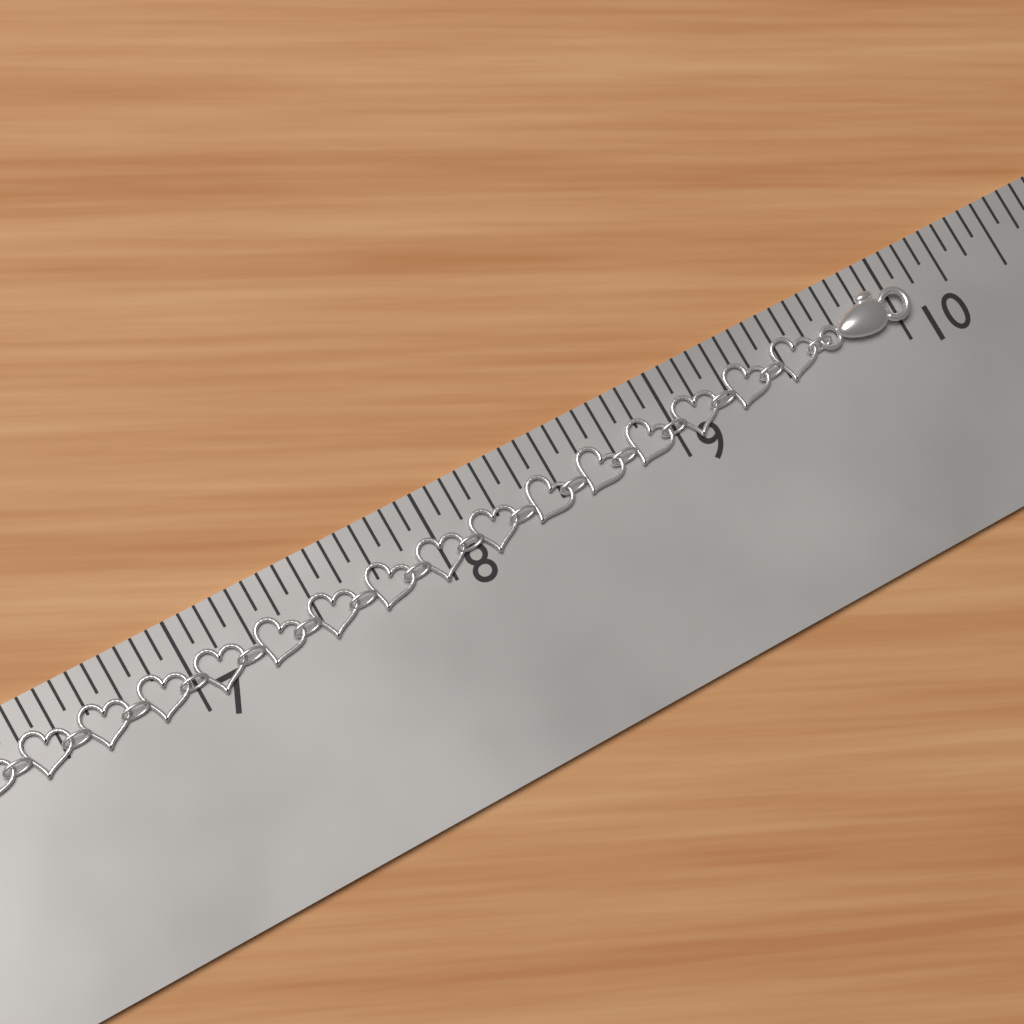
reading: 10.0625 in
